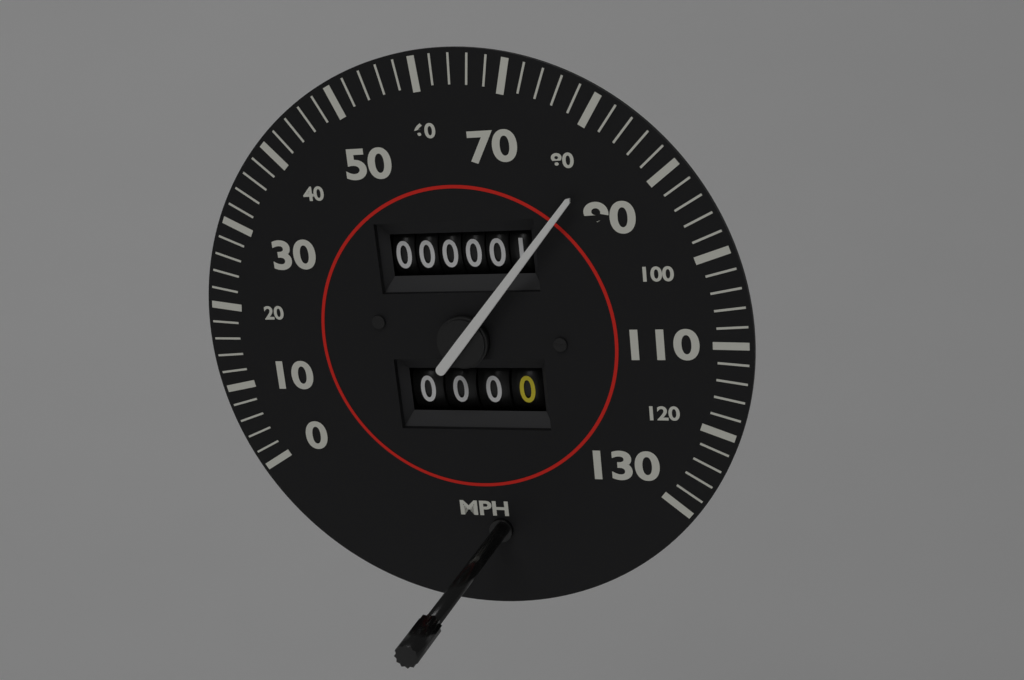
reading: 84 mph
